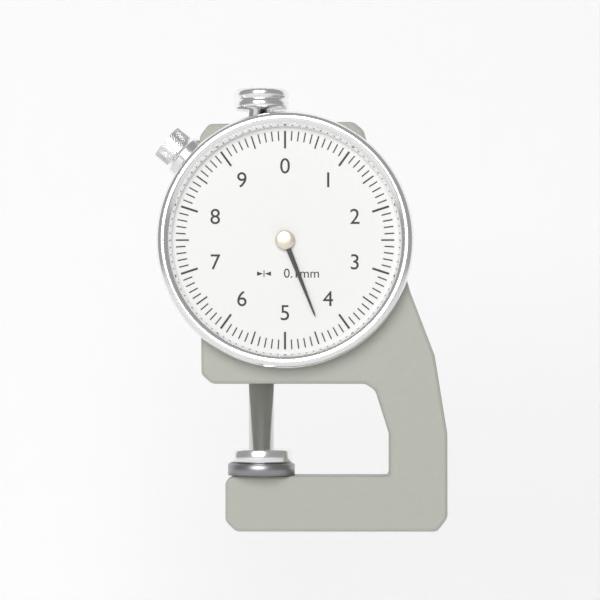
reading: 4.4 mm
